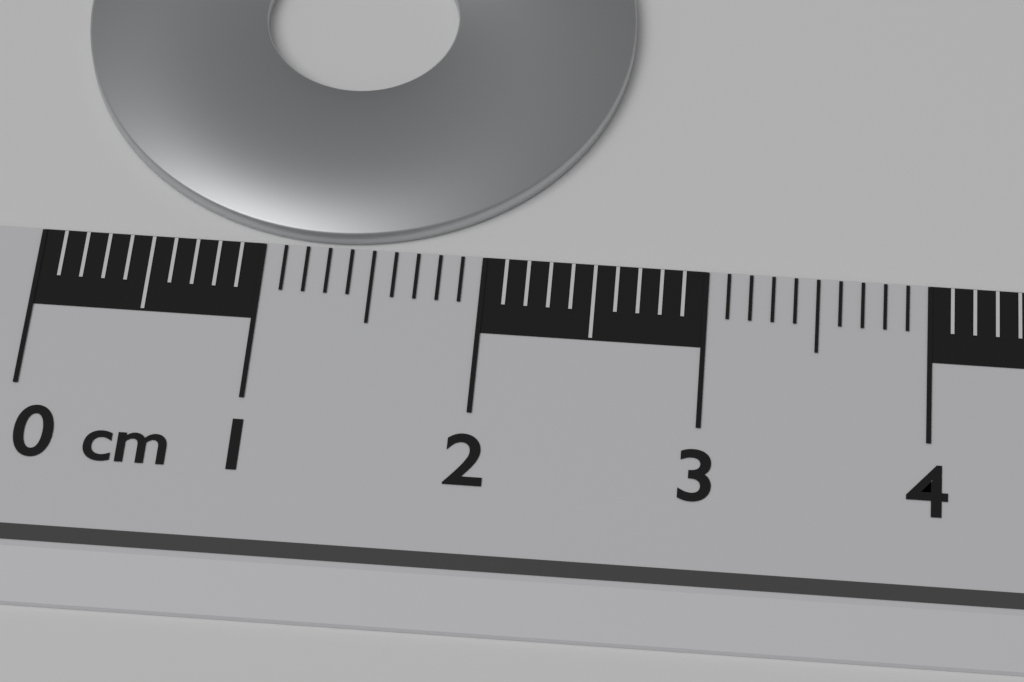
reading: 2.6 cm
